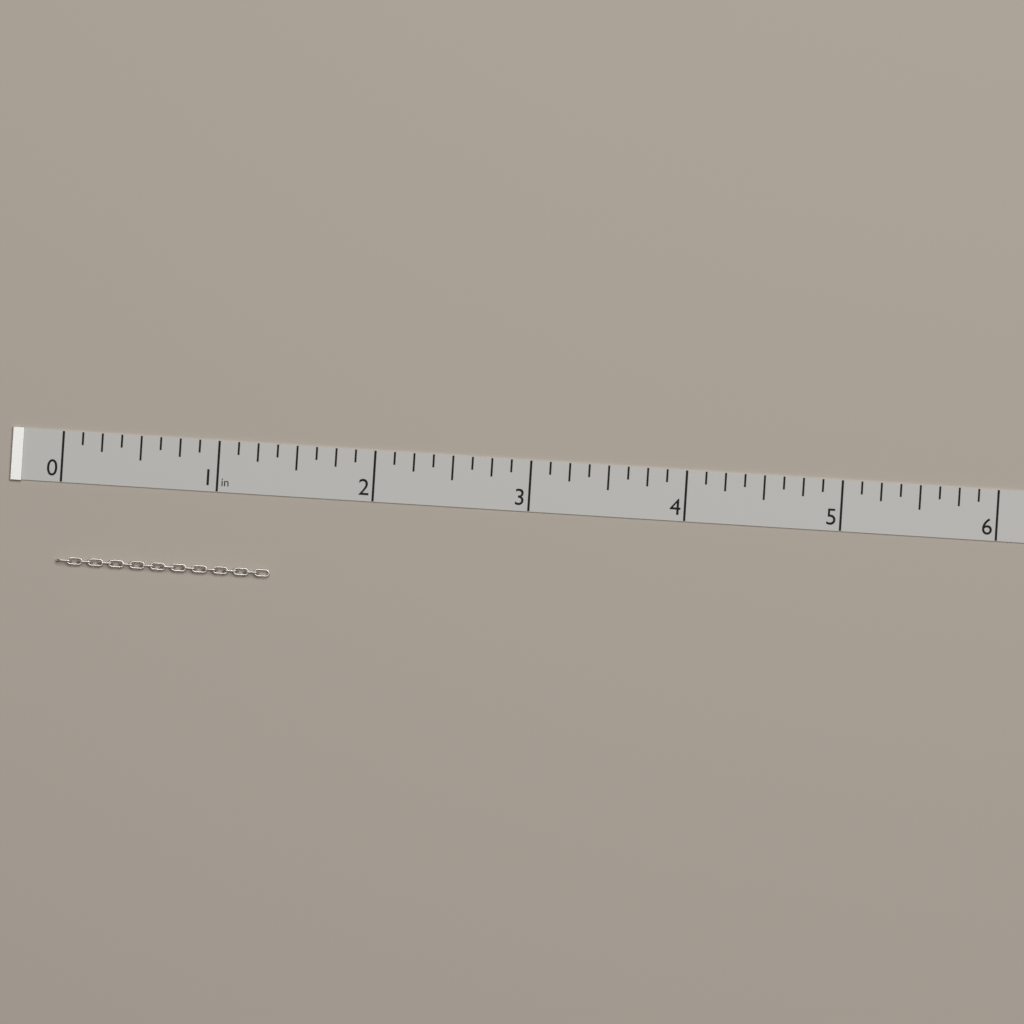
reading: 1.375 in
